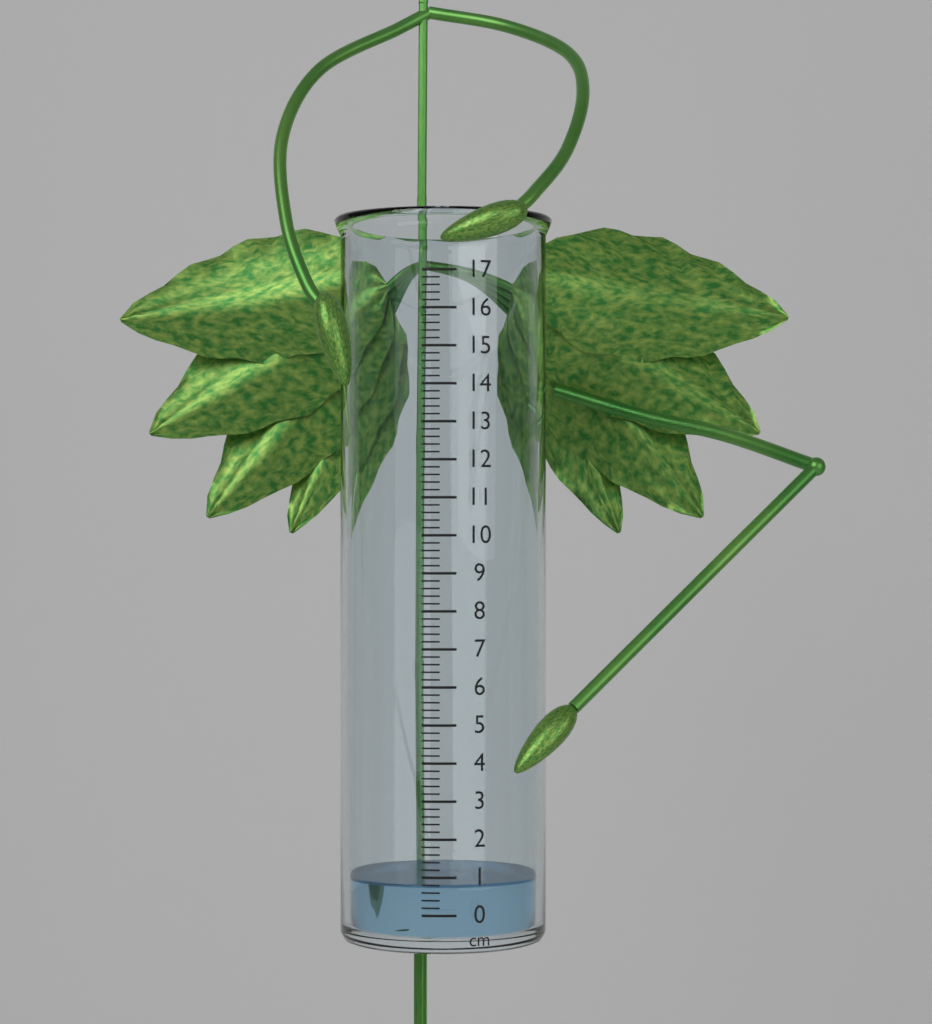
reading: 0.8 cm
